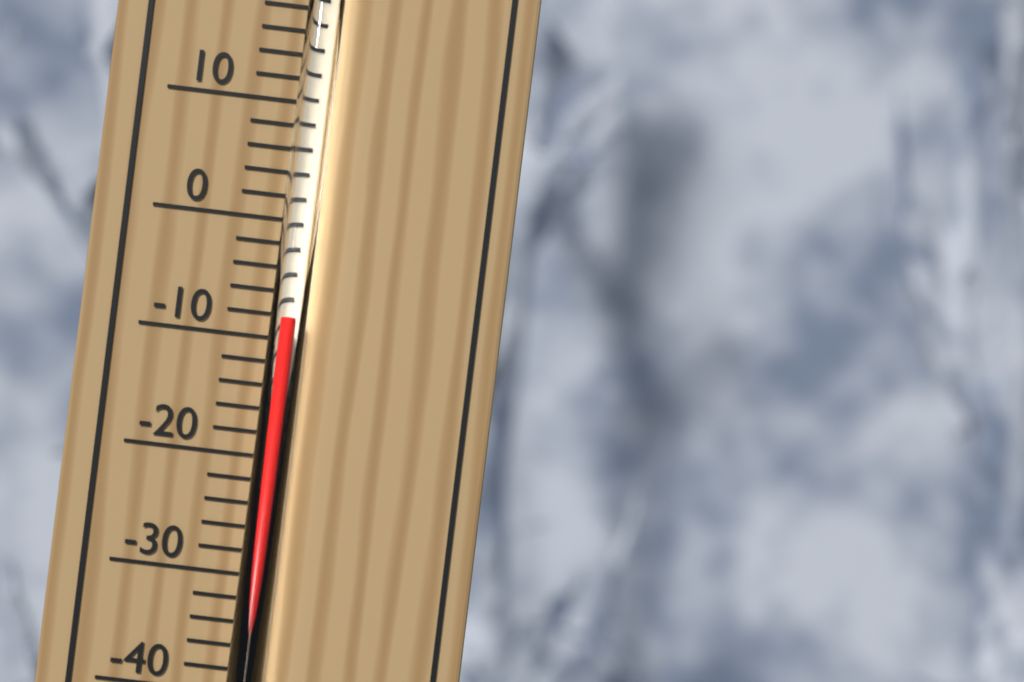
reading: -8 °C
